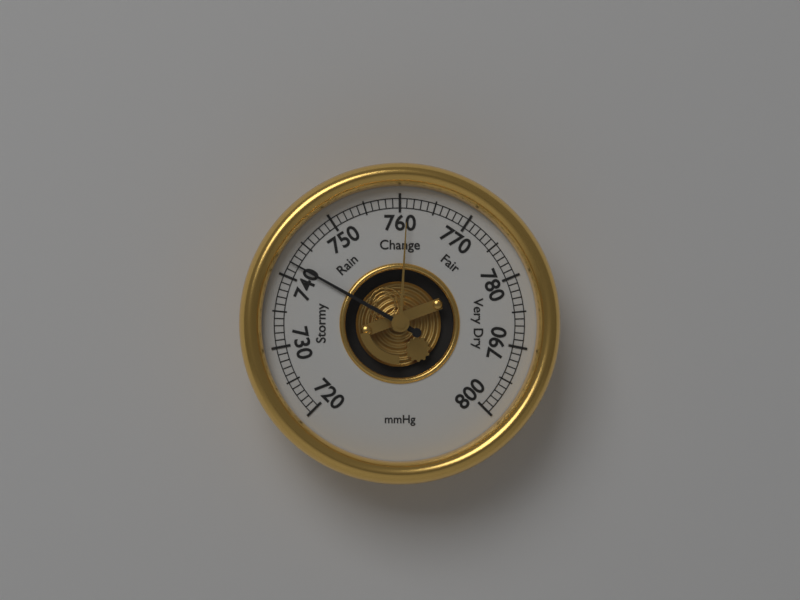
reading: 742 mmHg
